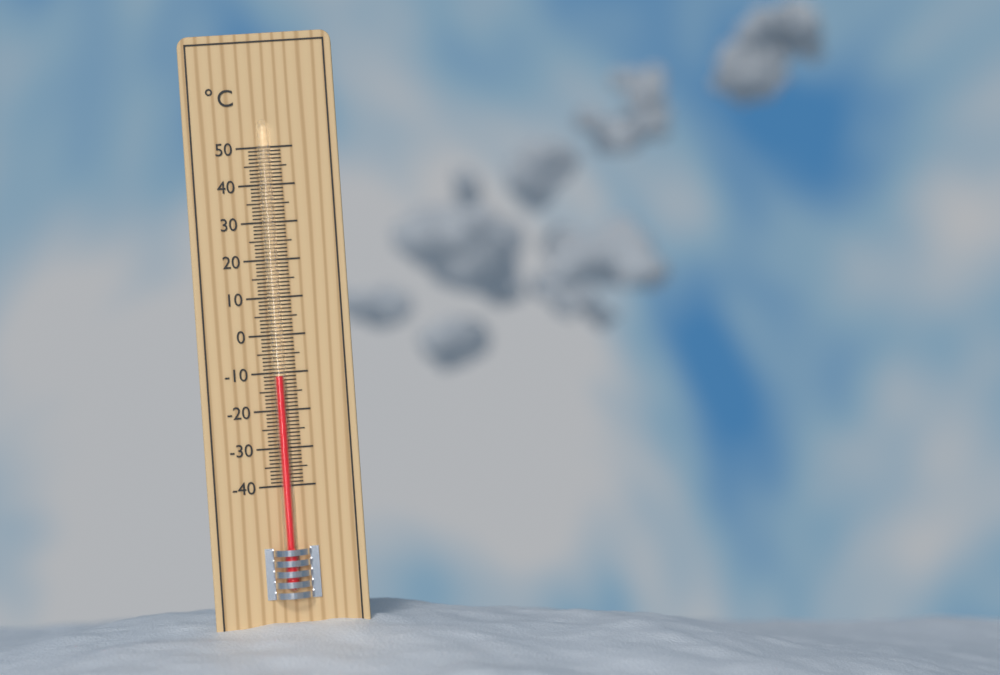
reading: -11 °C
